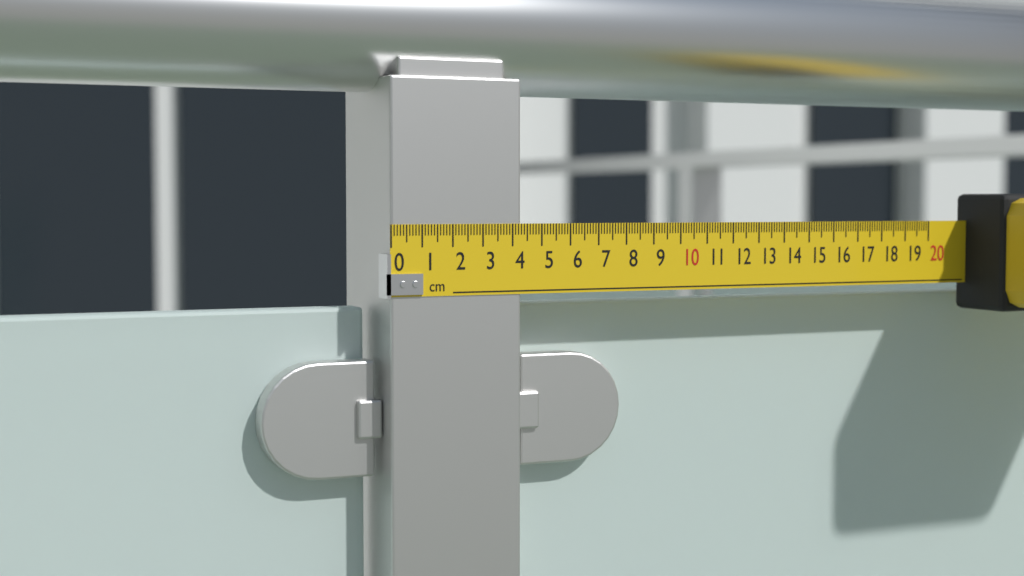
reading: 4.3 cm
